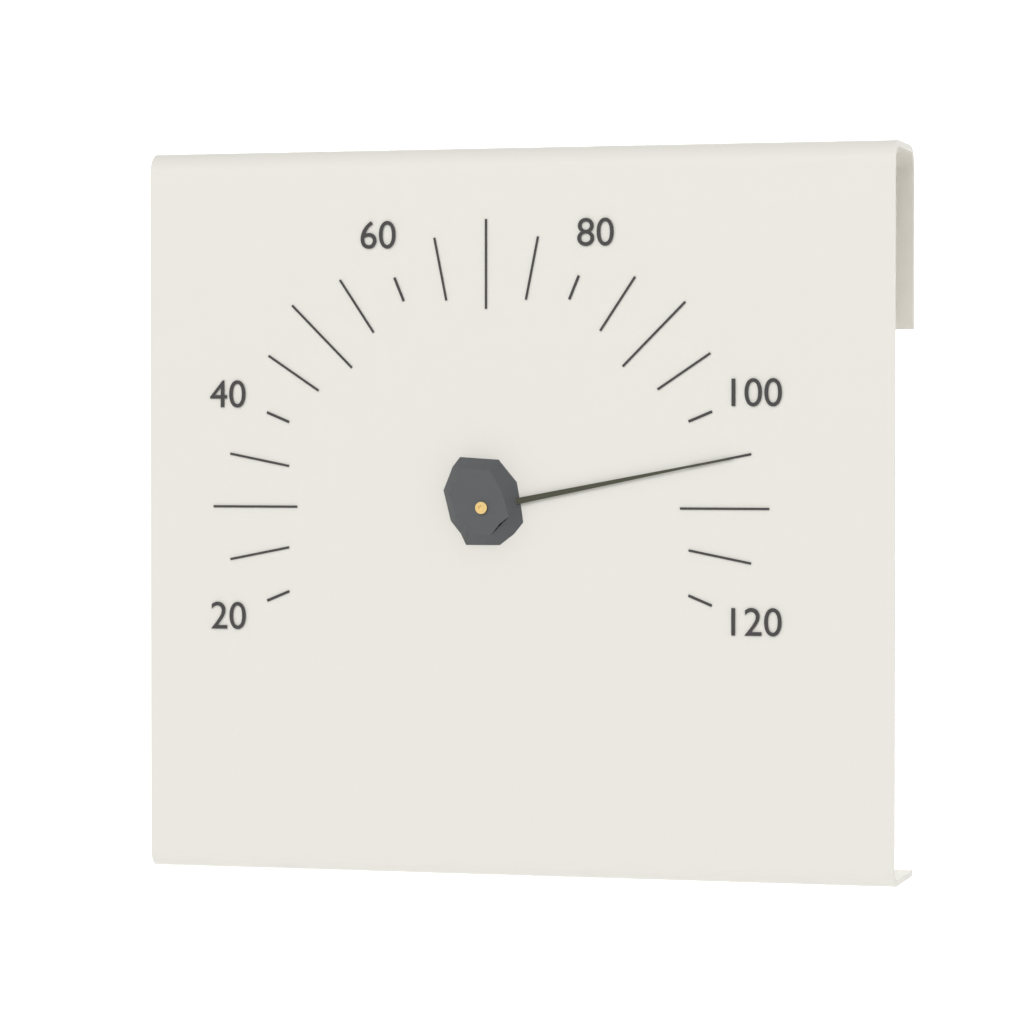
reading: 105 (no unit)
